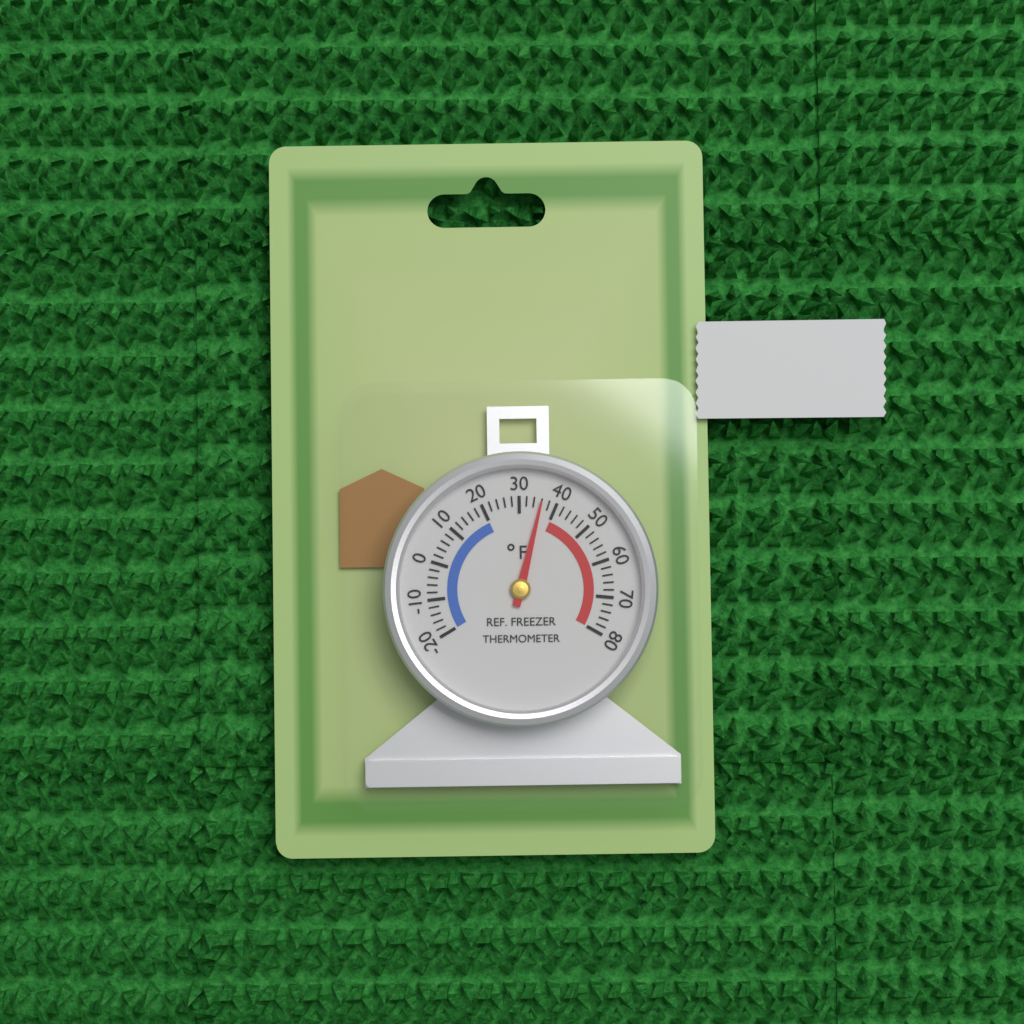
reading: 36 °F
